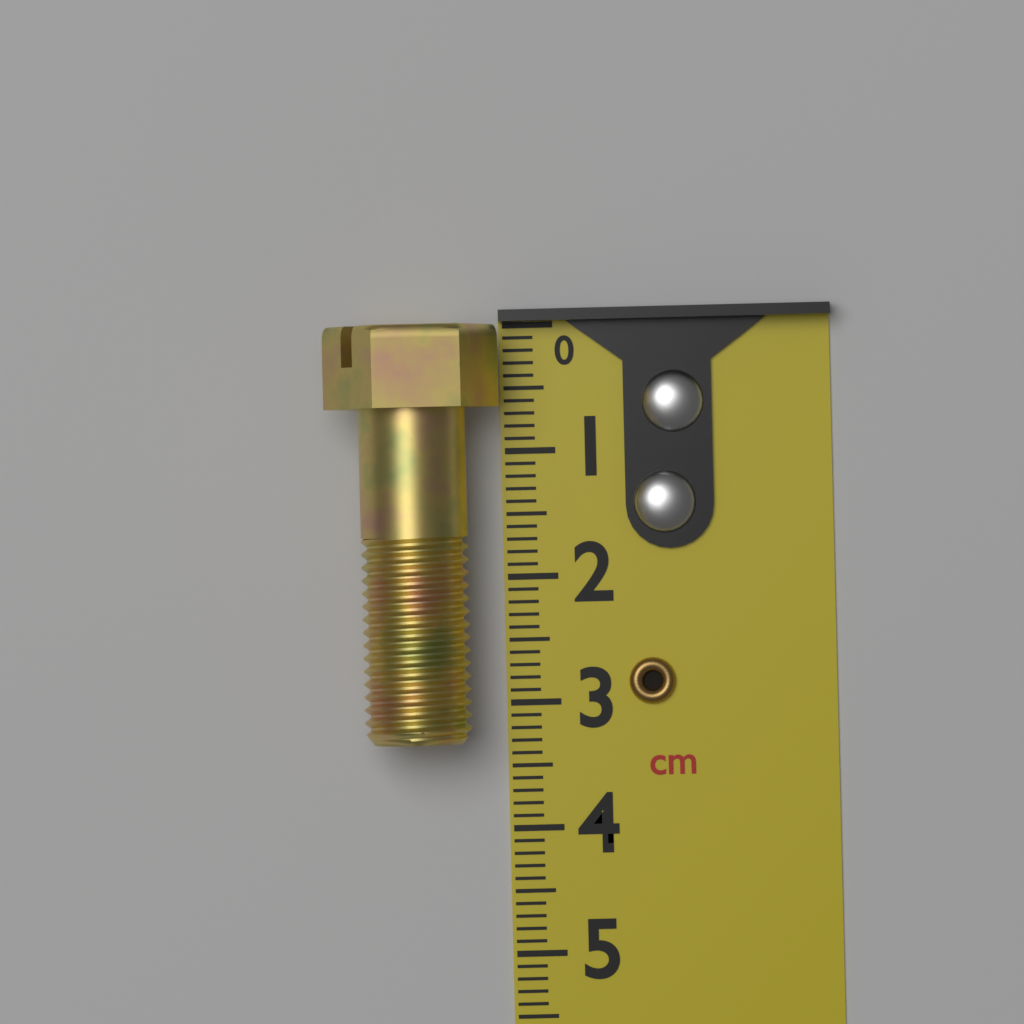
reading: 3.3 cm
